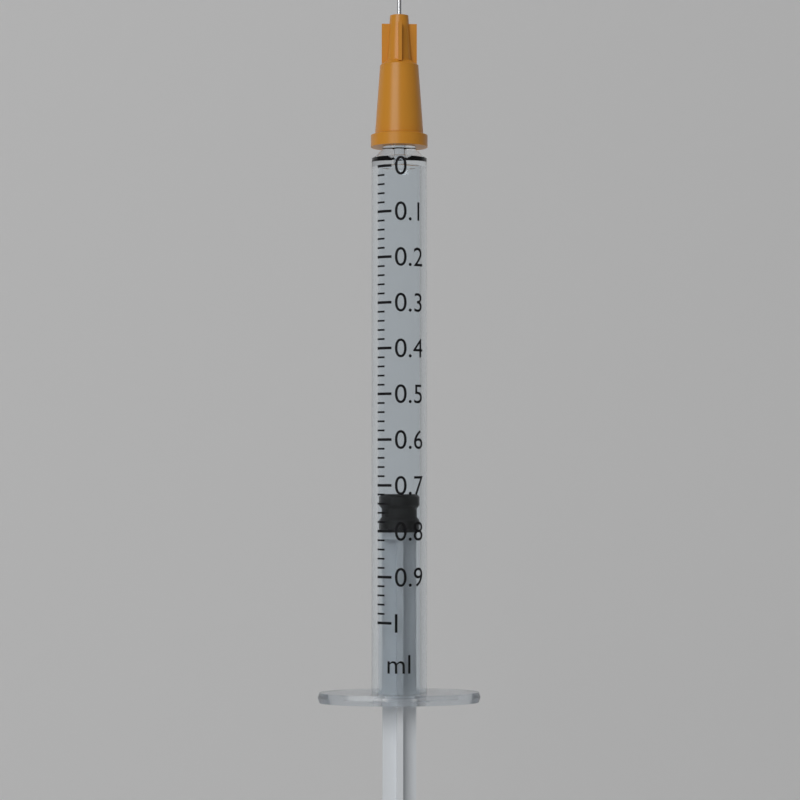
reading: 0.72 ml
